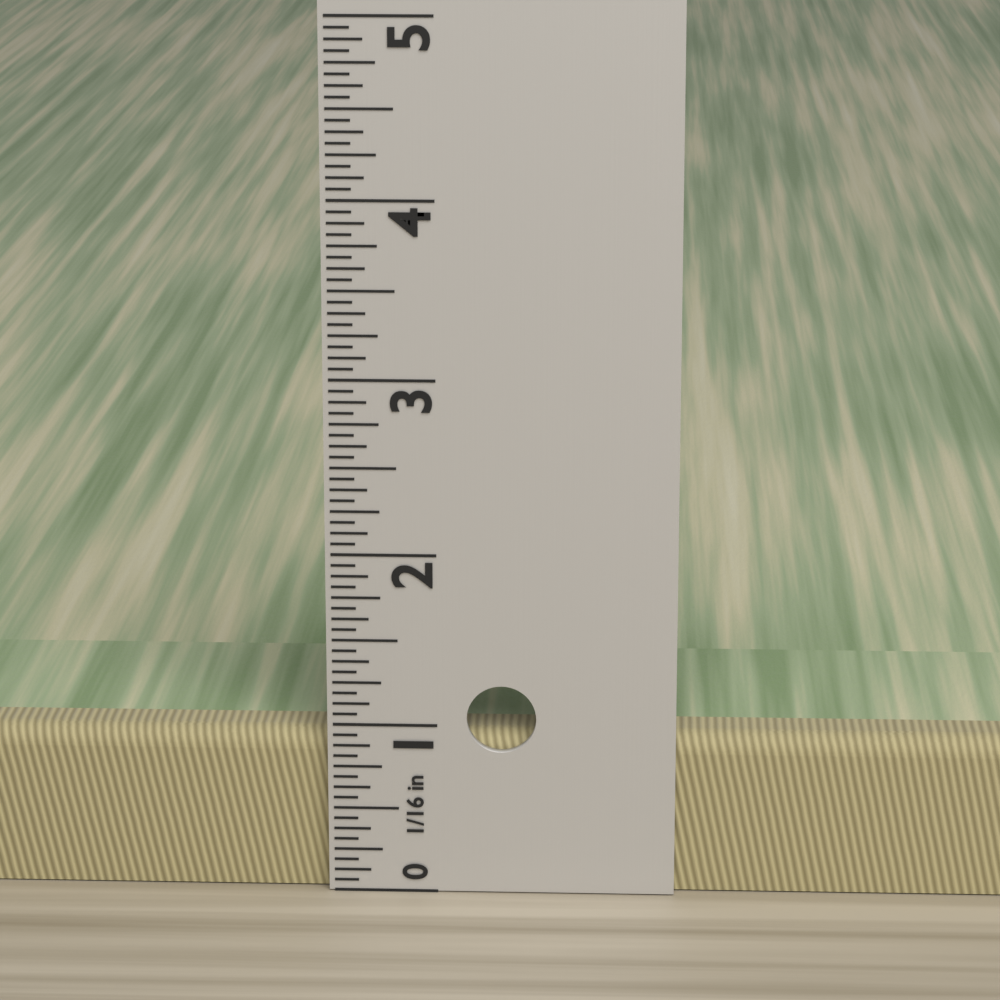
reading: 0.9375 in
